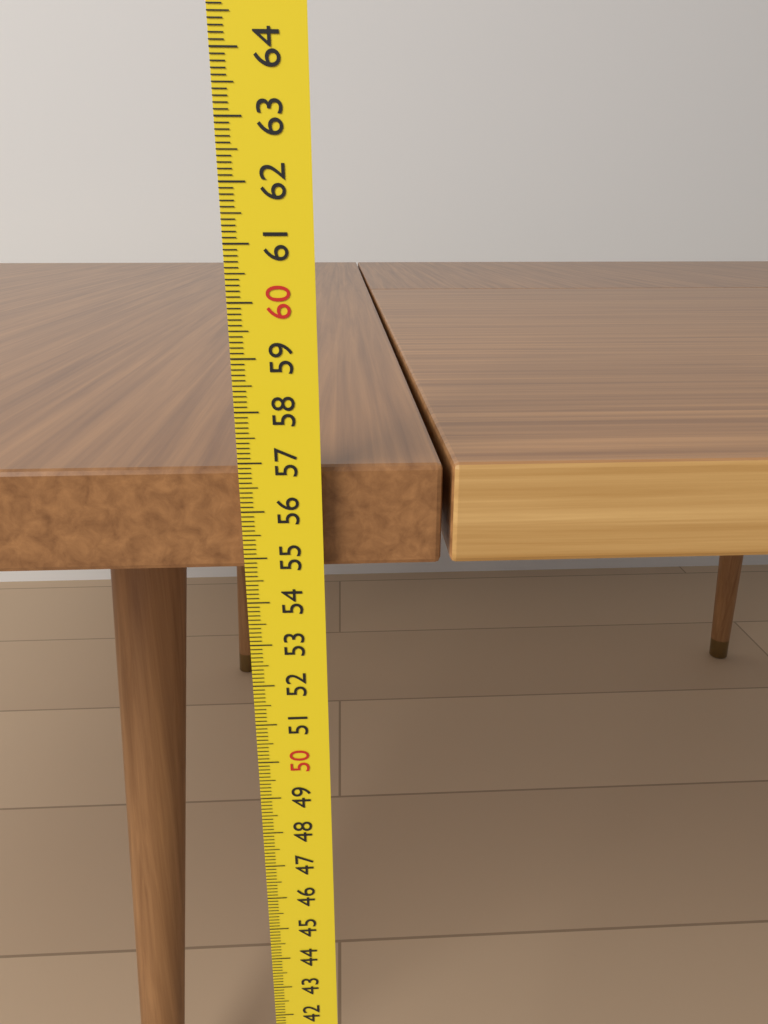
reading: 56.8 cm
